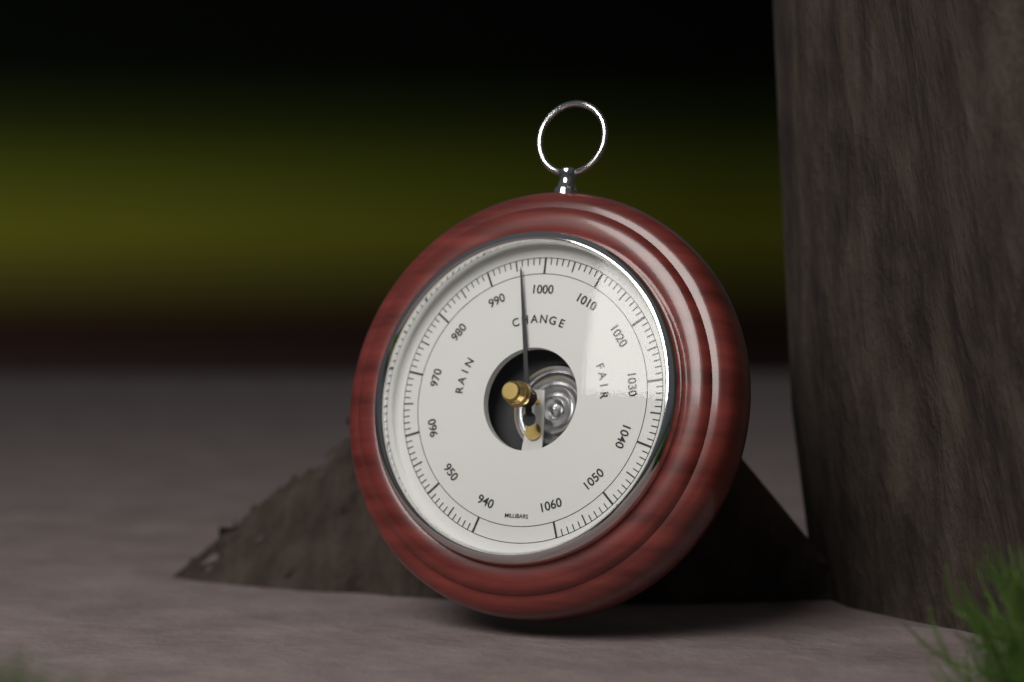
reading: 996 mbar
